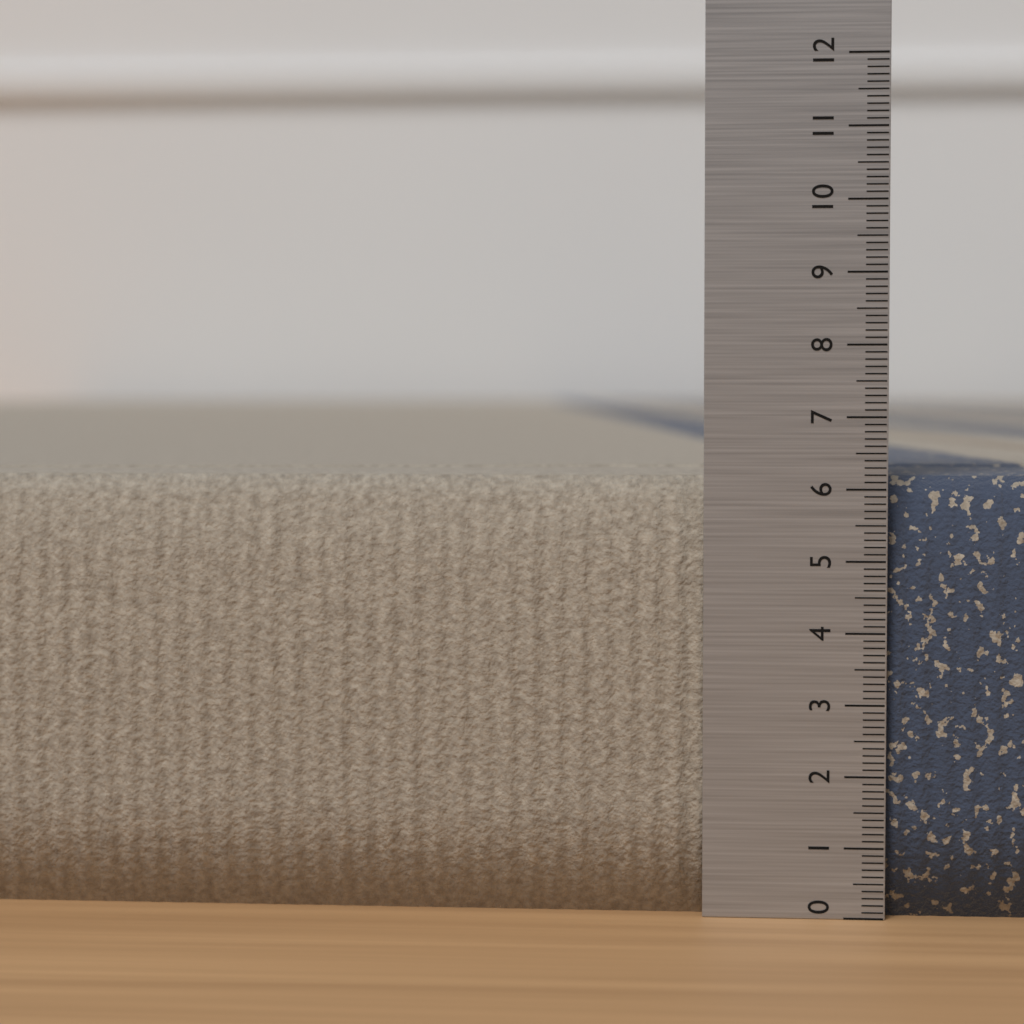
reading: 6.2 (no unit)
